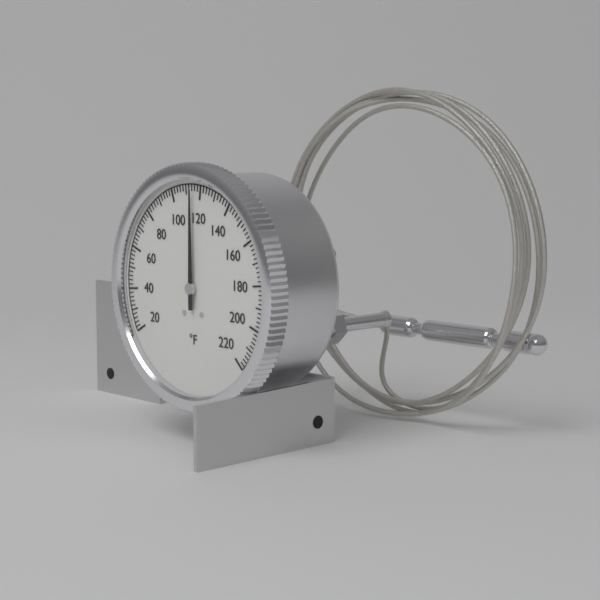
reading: 114 °F
